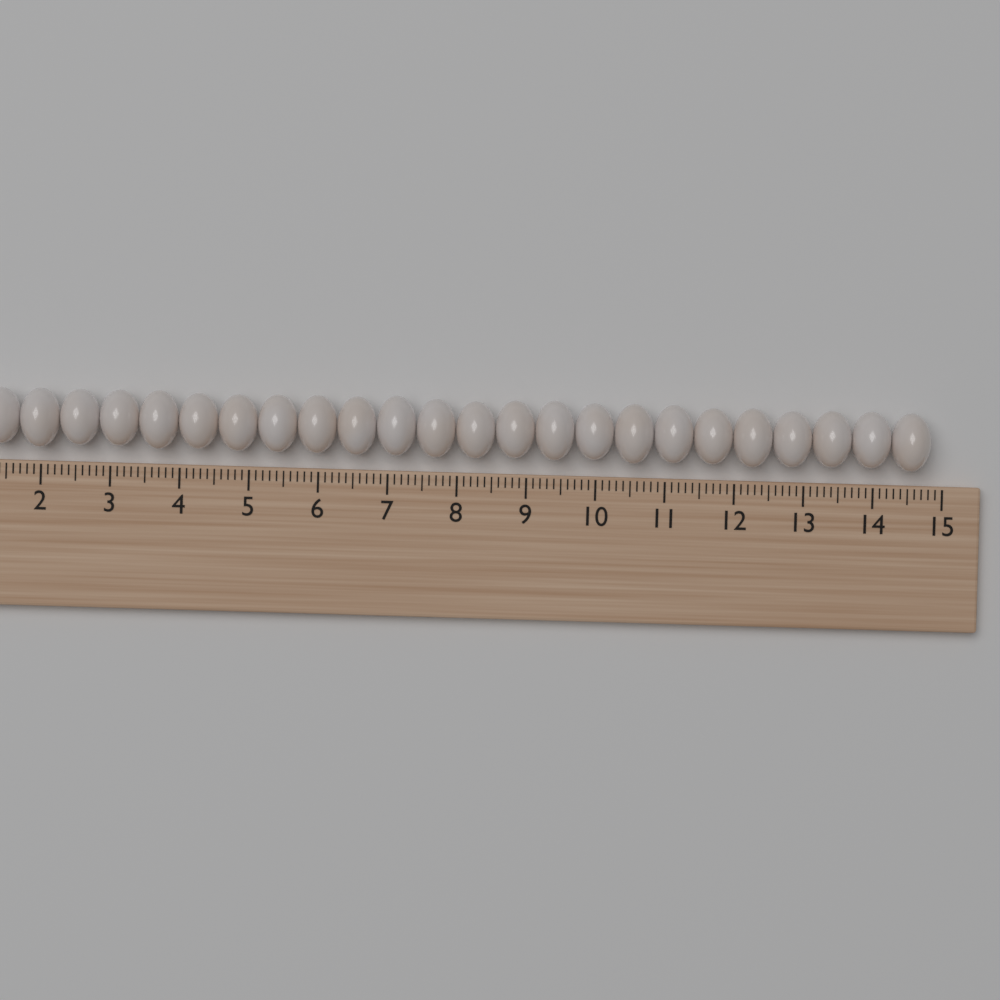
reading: 14.8 cm
